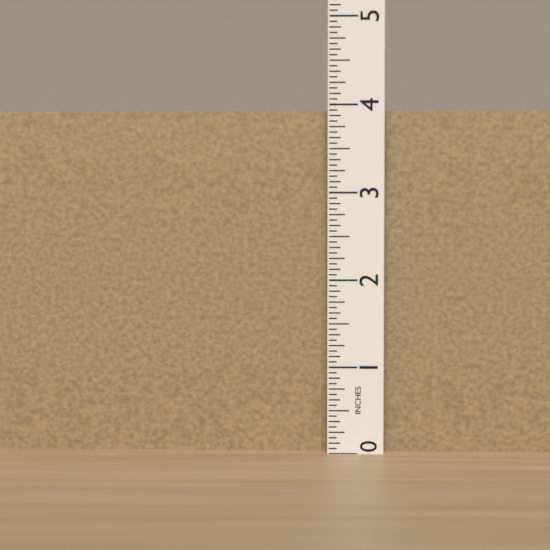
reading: 3.9375 in
